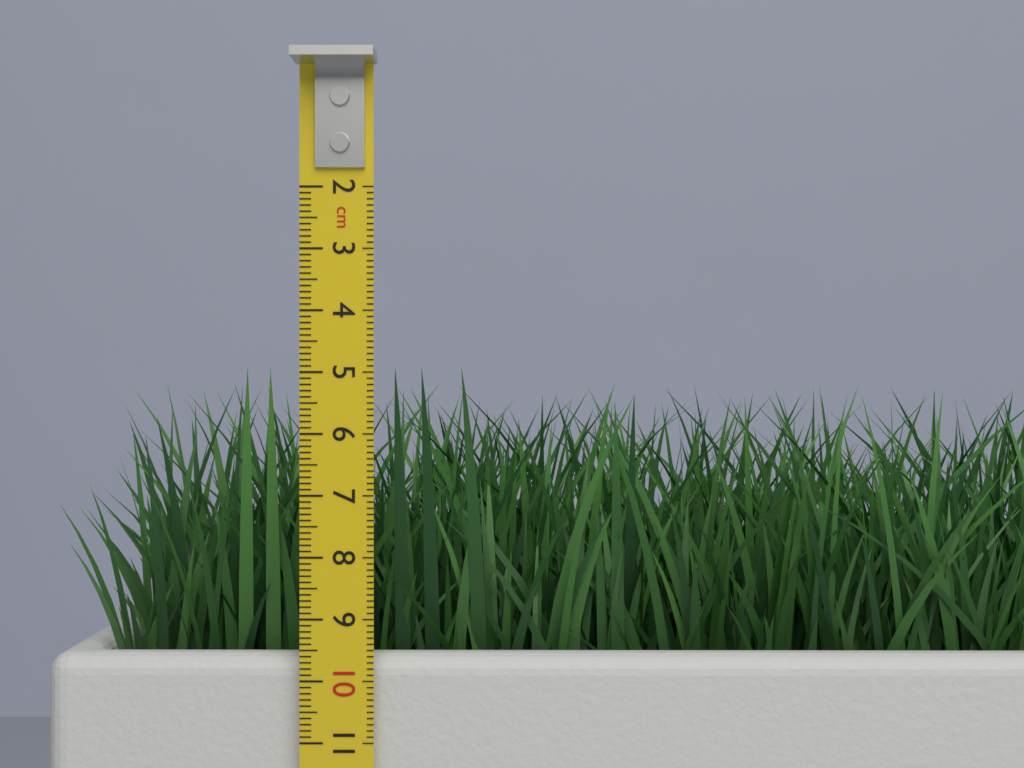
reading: 4.9 cm
